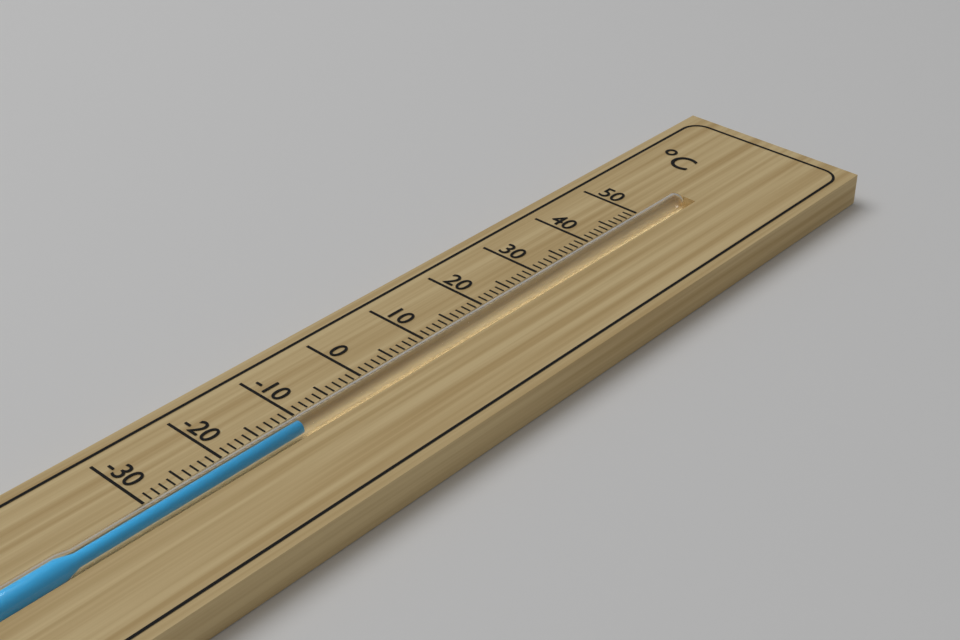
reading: -11 °C
